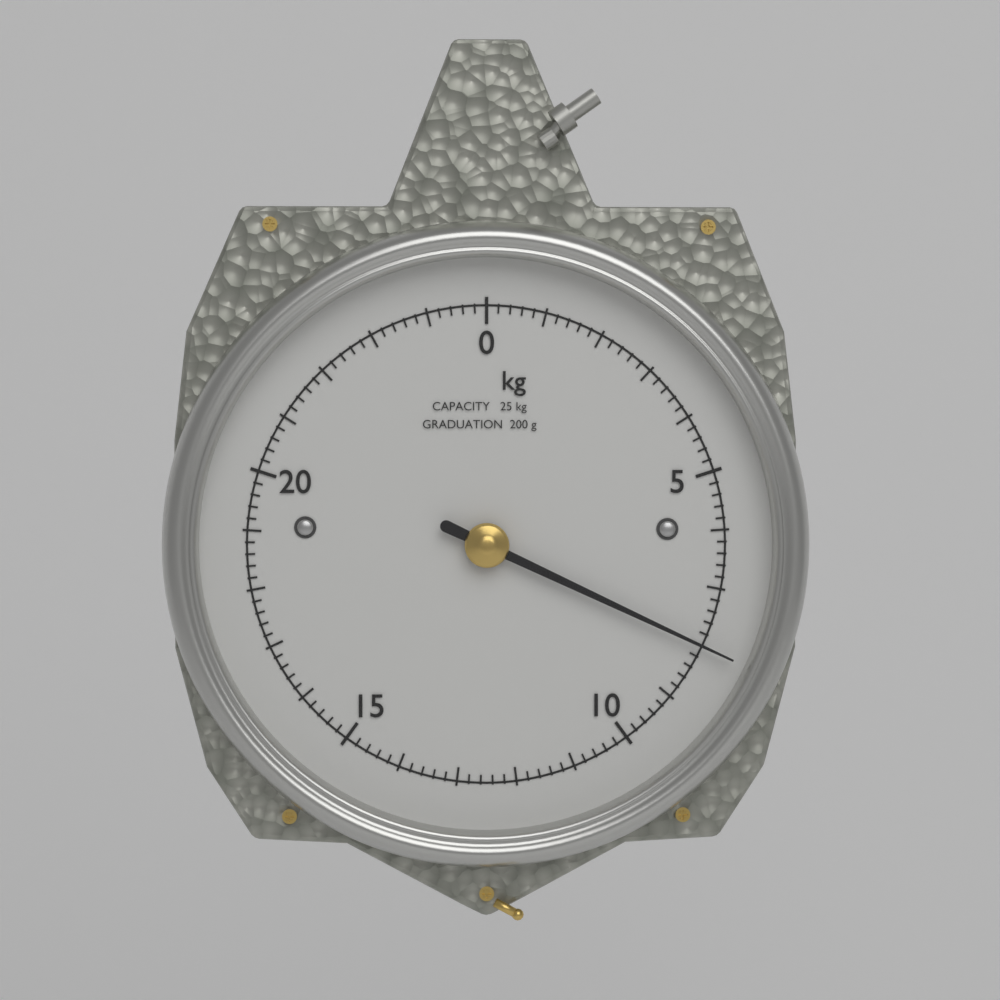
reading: 8.0 kg
